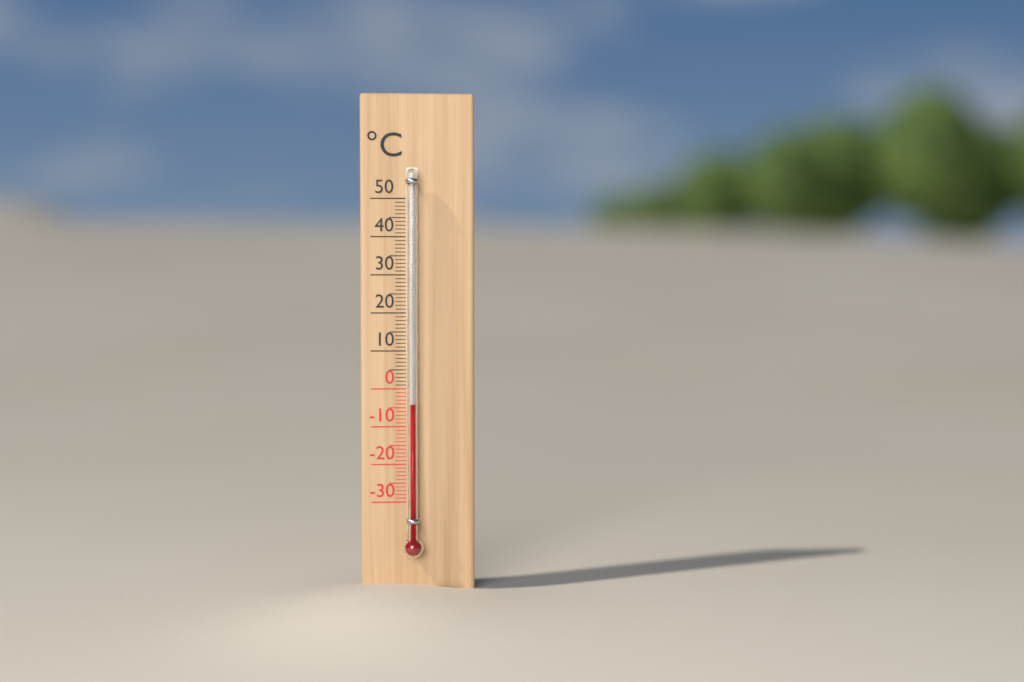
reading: -4 °C
